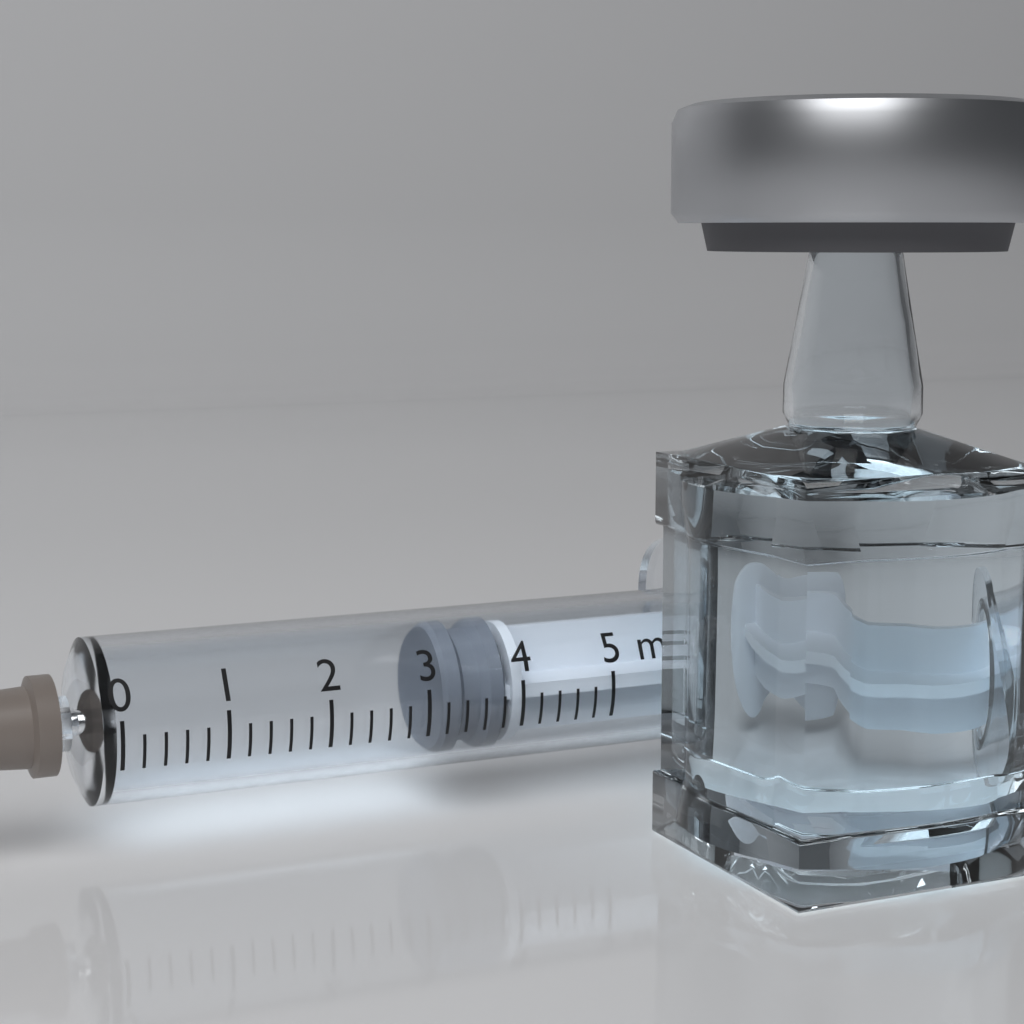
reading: 3.2 ml
